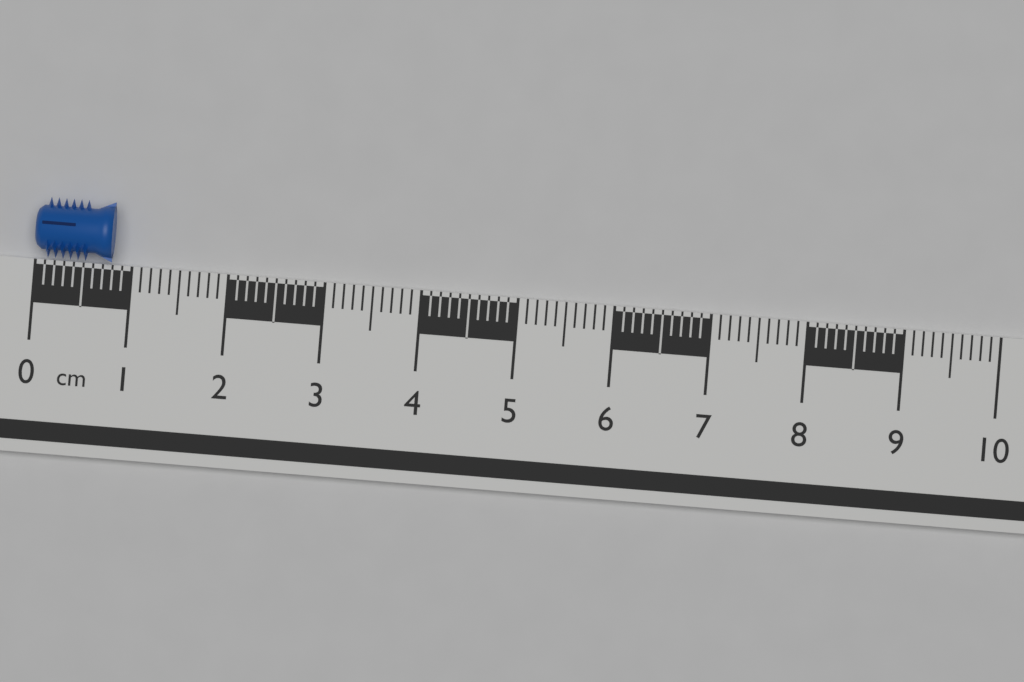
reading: 0.8 cm
